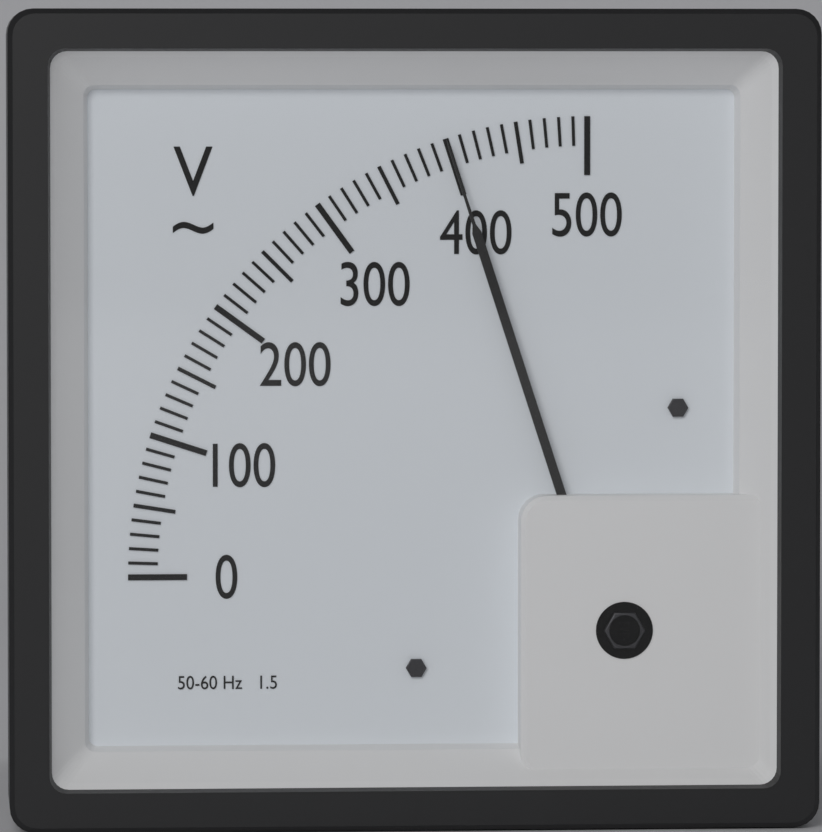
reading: 400 V
